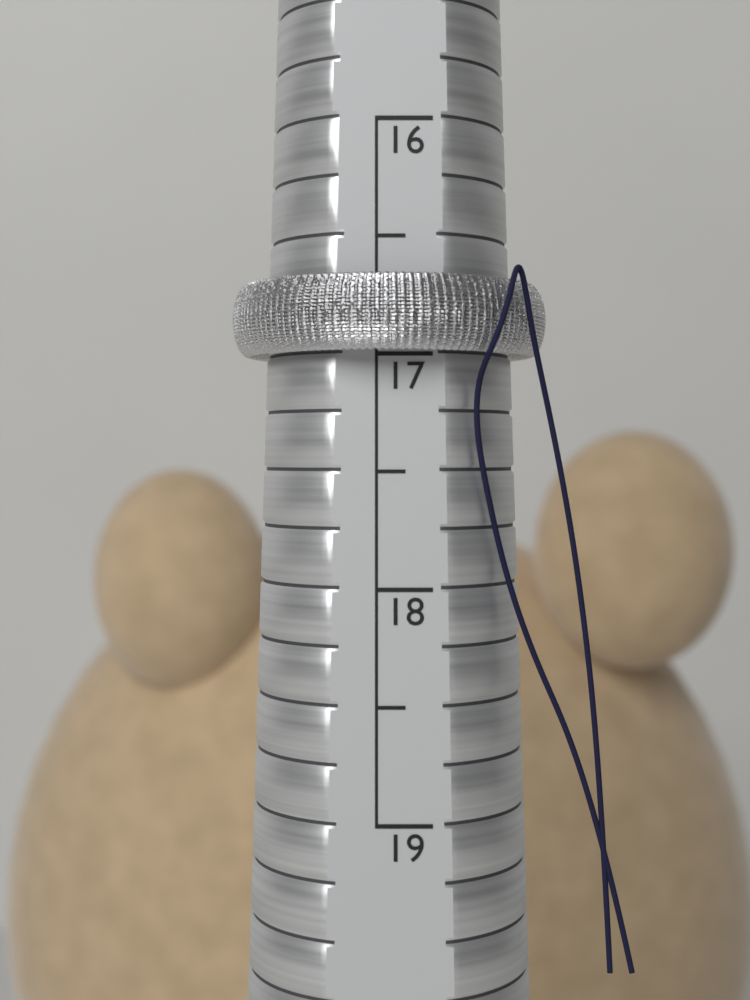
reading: 17.0 (no unit)
